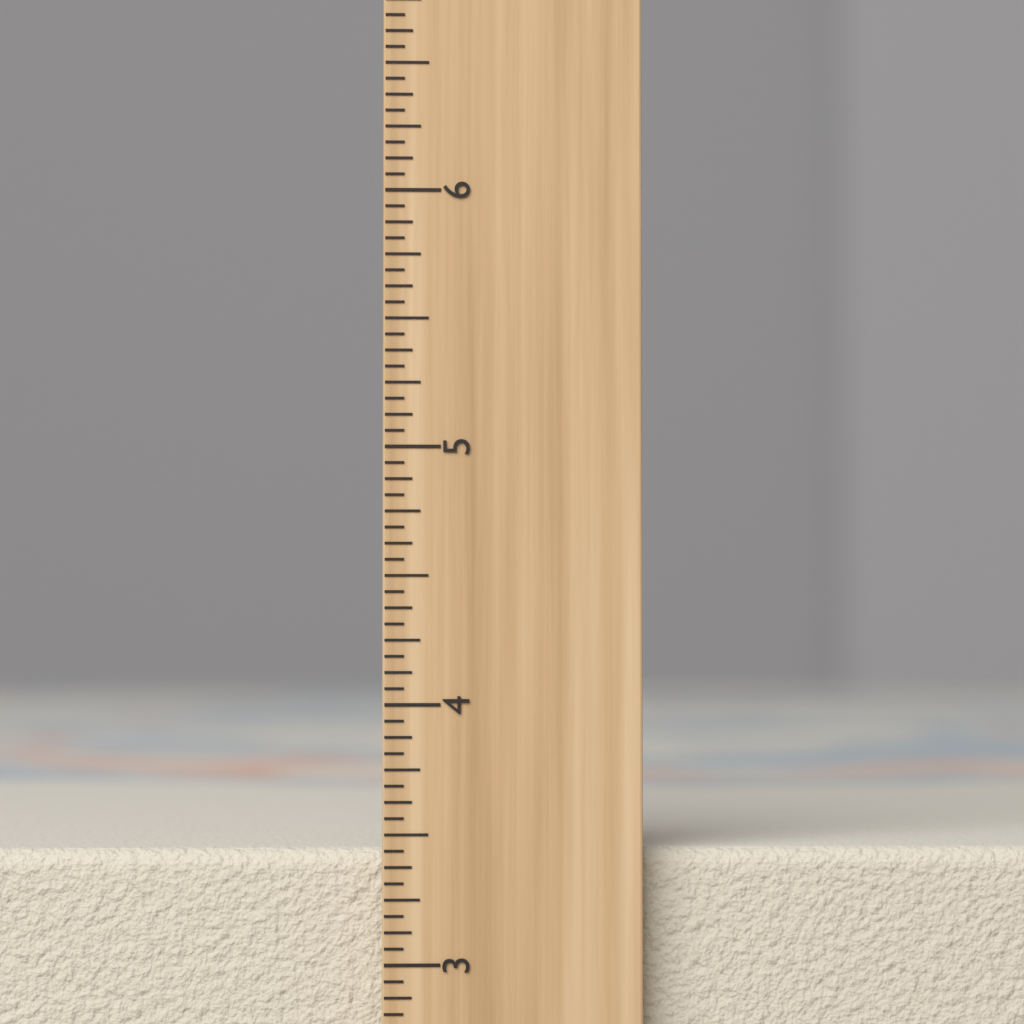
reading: 3.4375 inch
